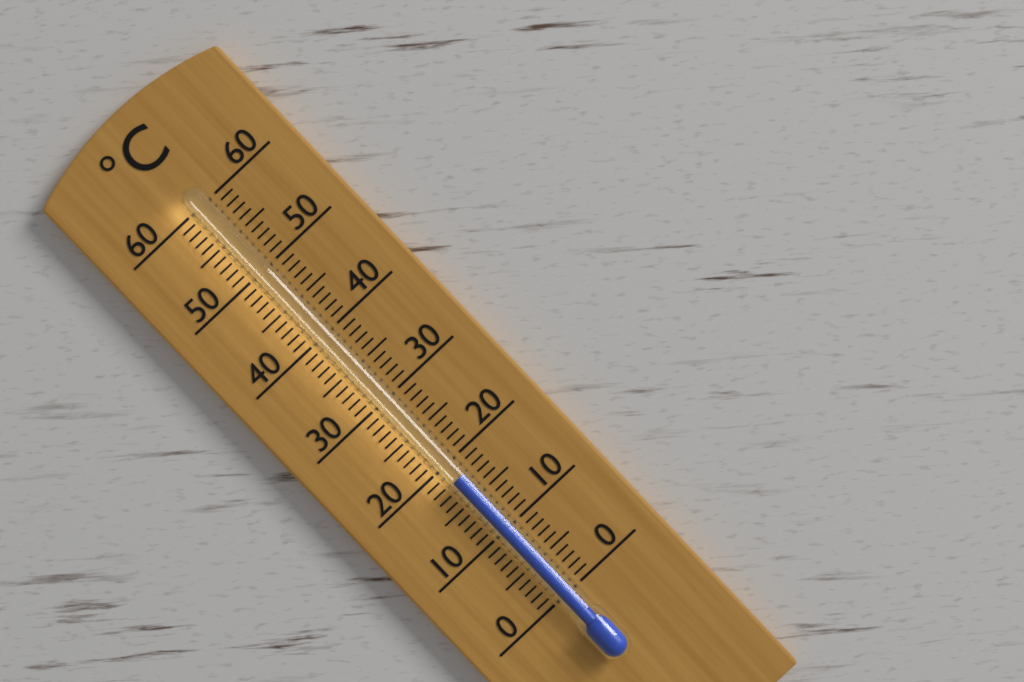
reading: 18 °C
